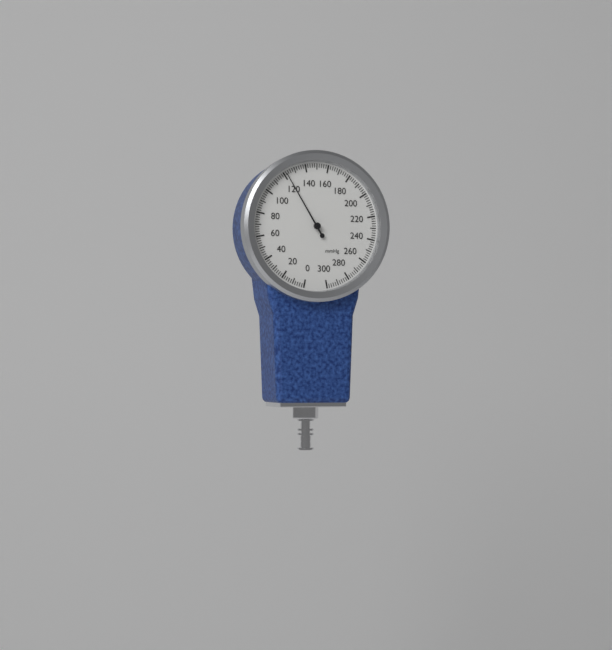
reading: 122 mmHg
